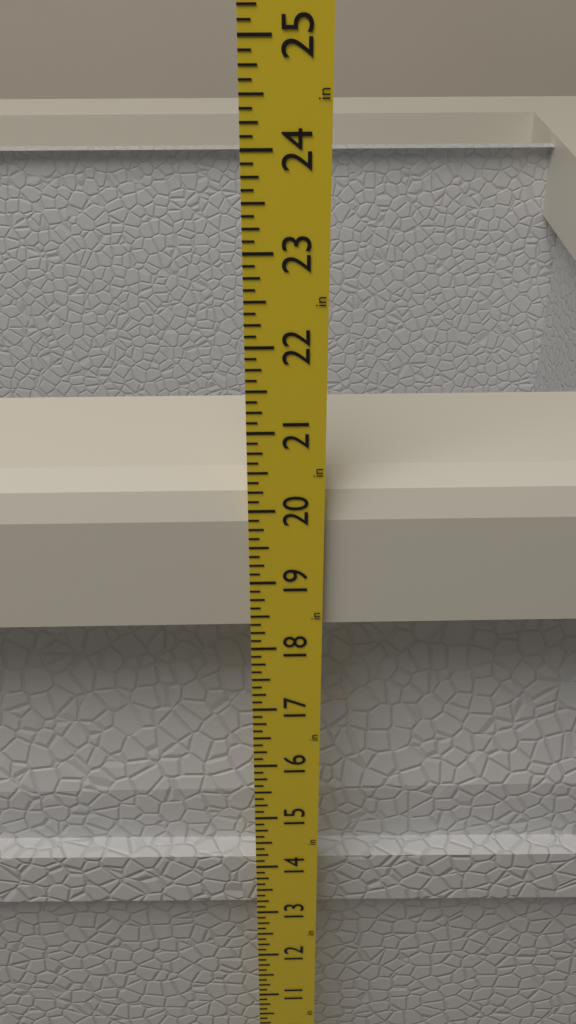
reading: 20.250 in
